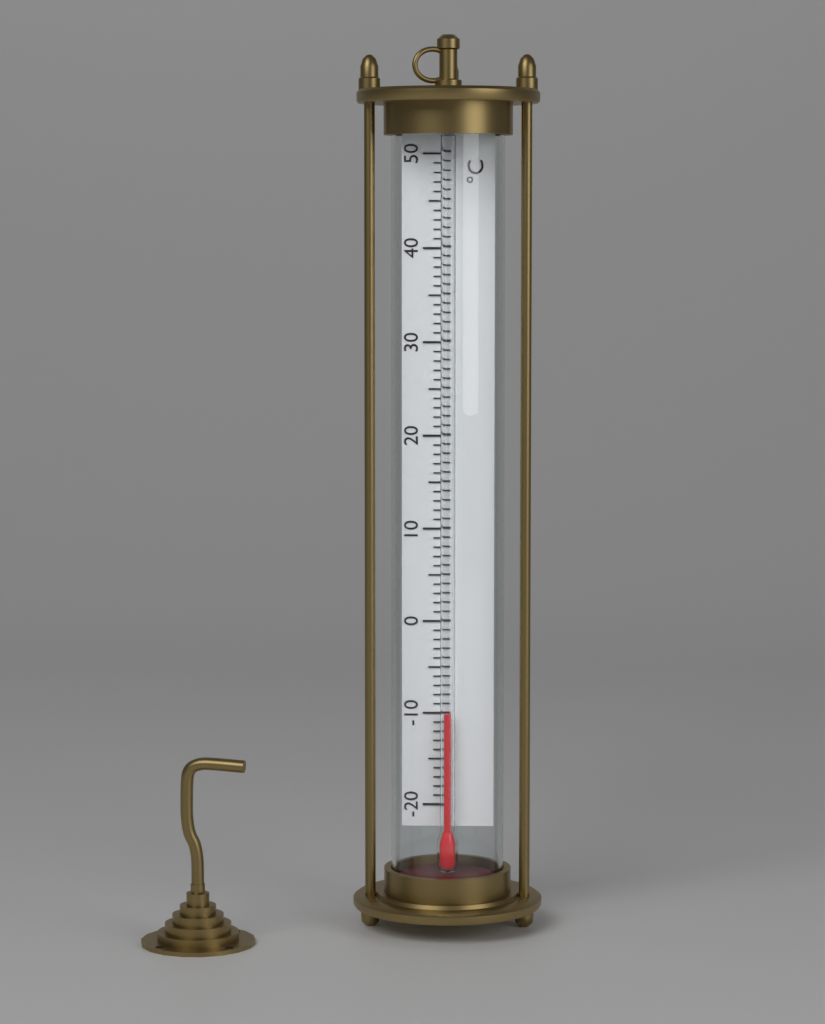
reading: -10 °C
